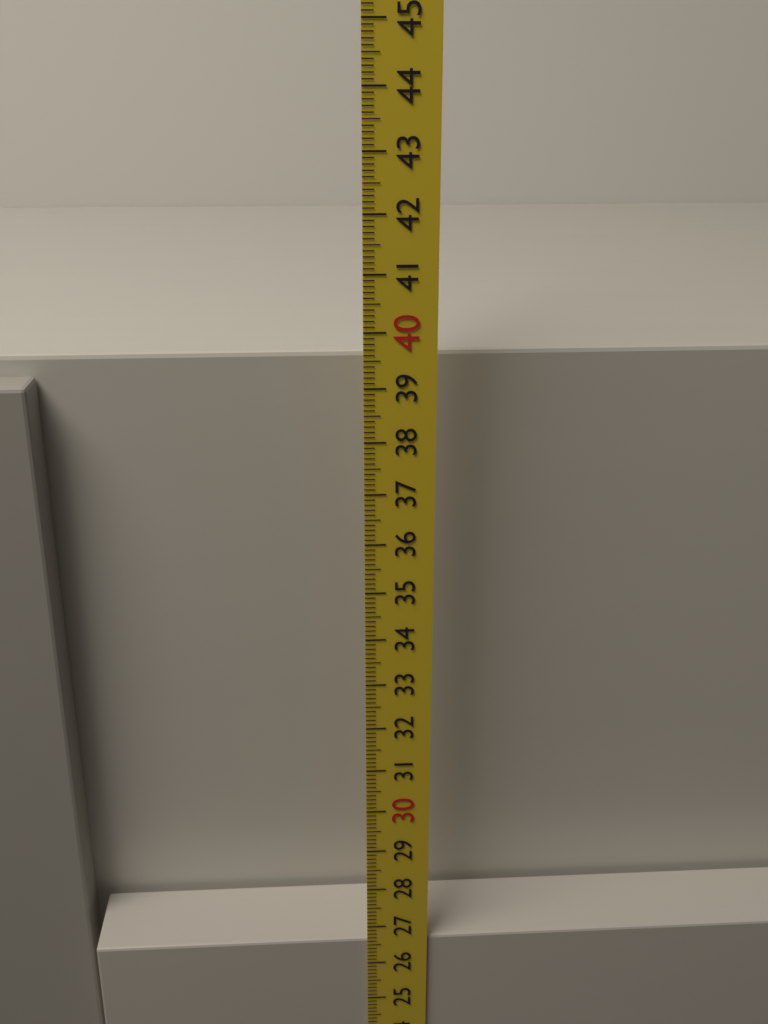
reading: 26.6 cm
